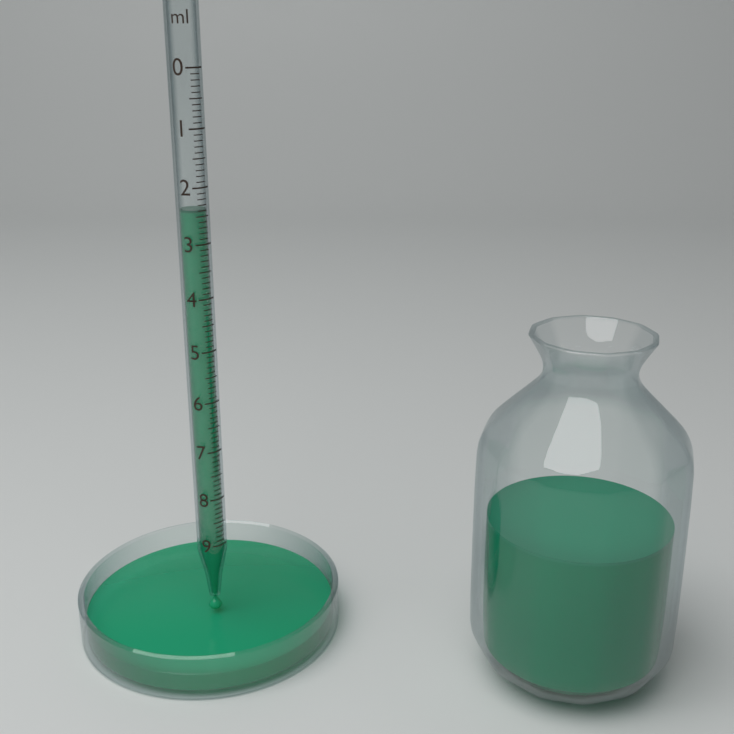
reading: 2.4 ml
